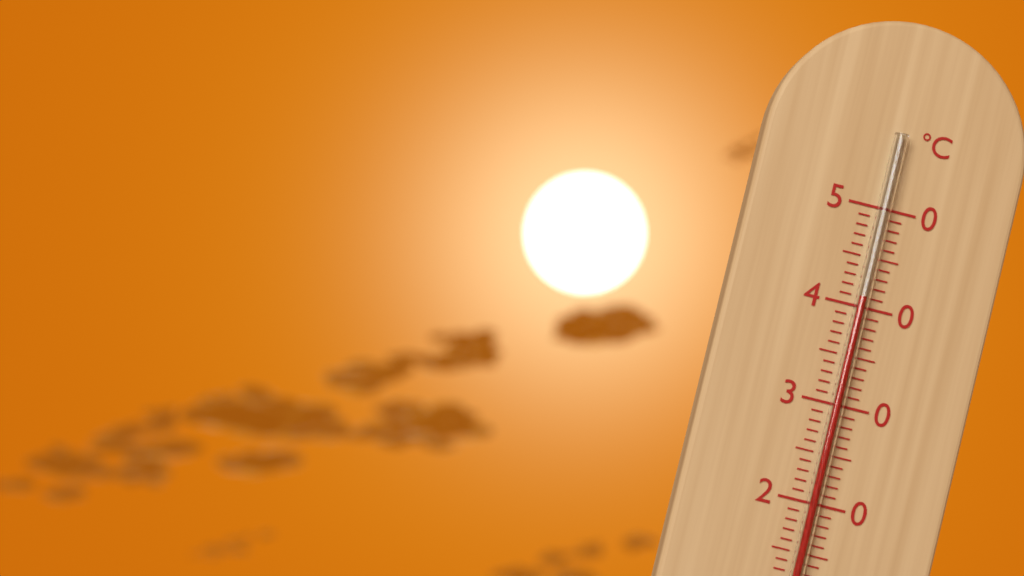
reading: 41 °C
